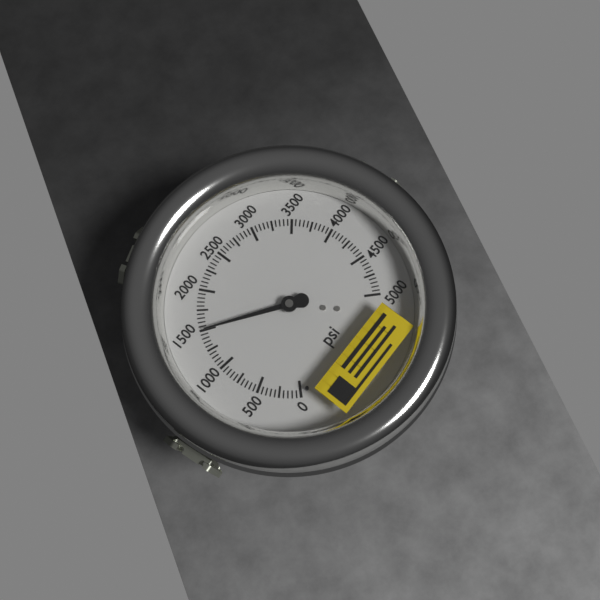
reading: 1500 psi
